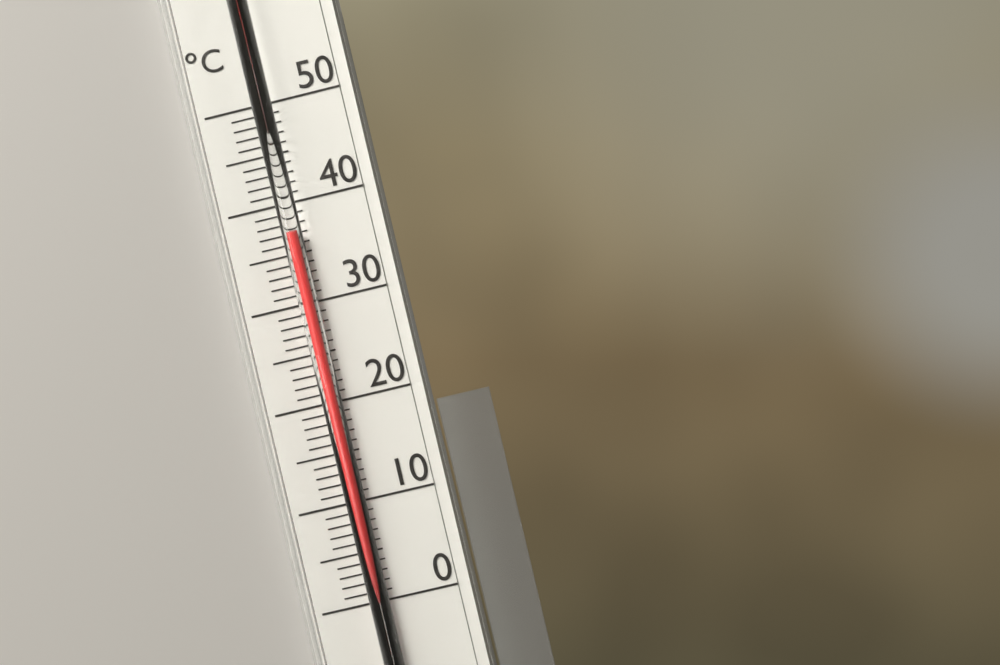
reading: 37 °C
